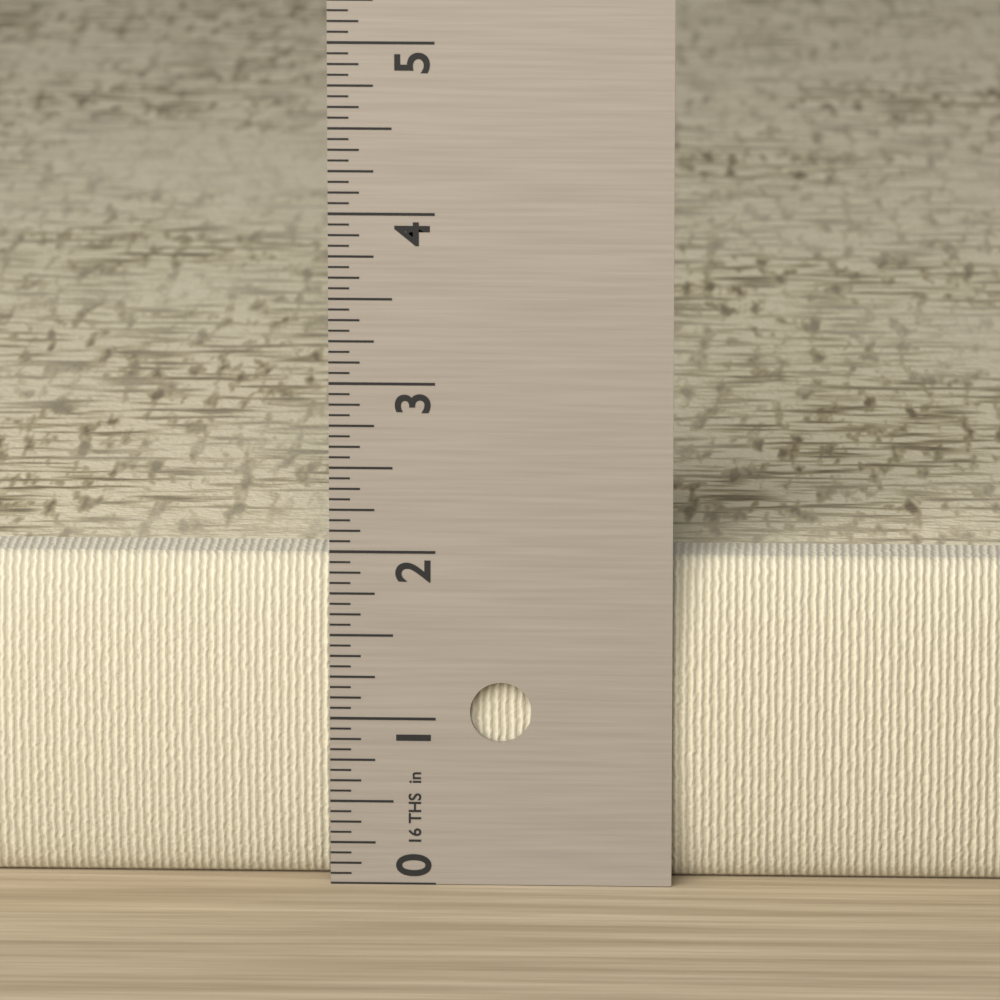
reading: 1.9375 in
